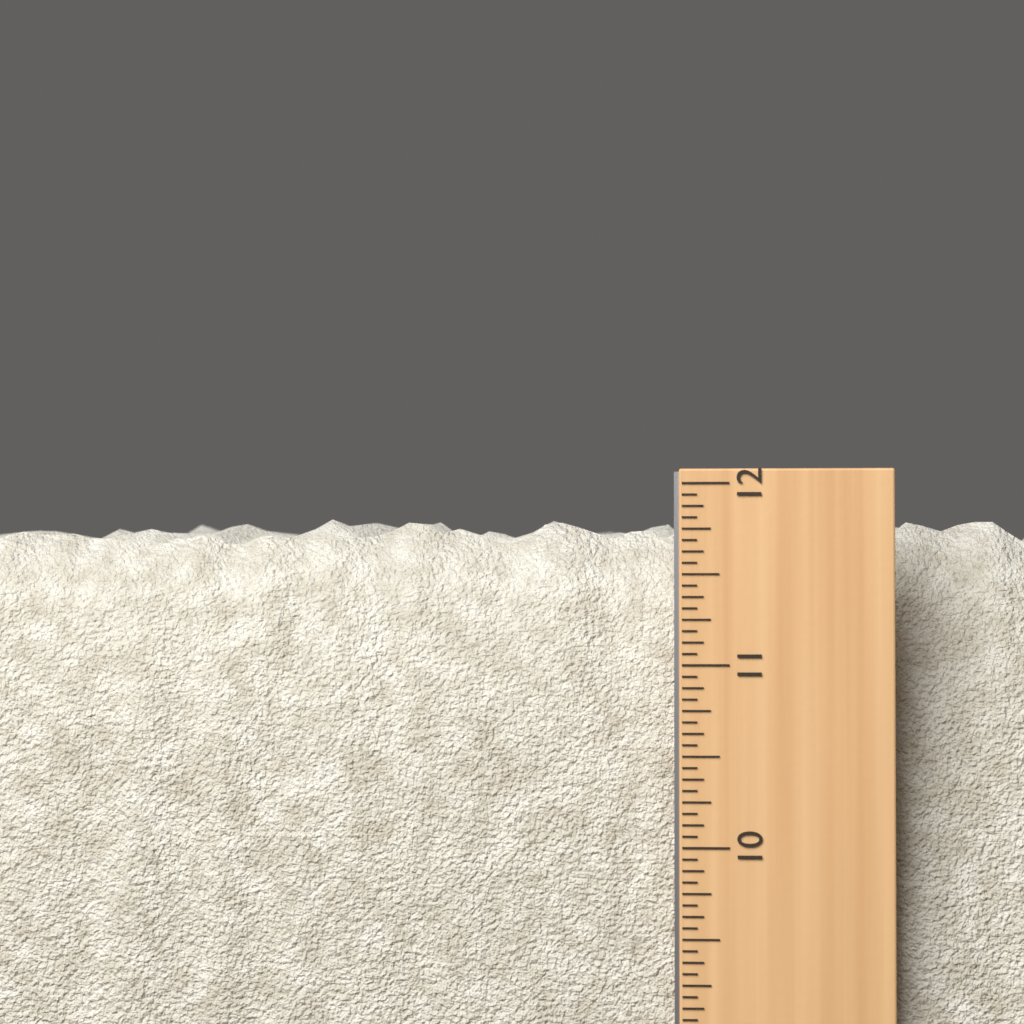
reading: 11.8750 in
